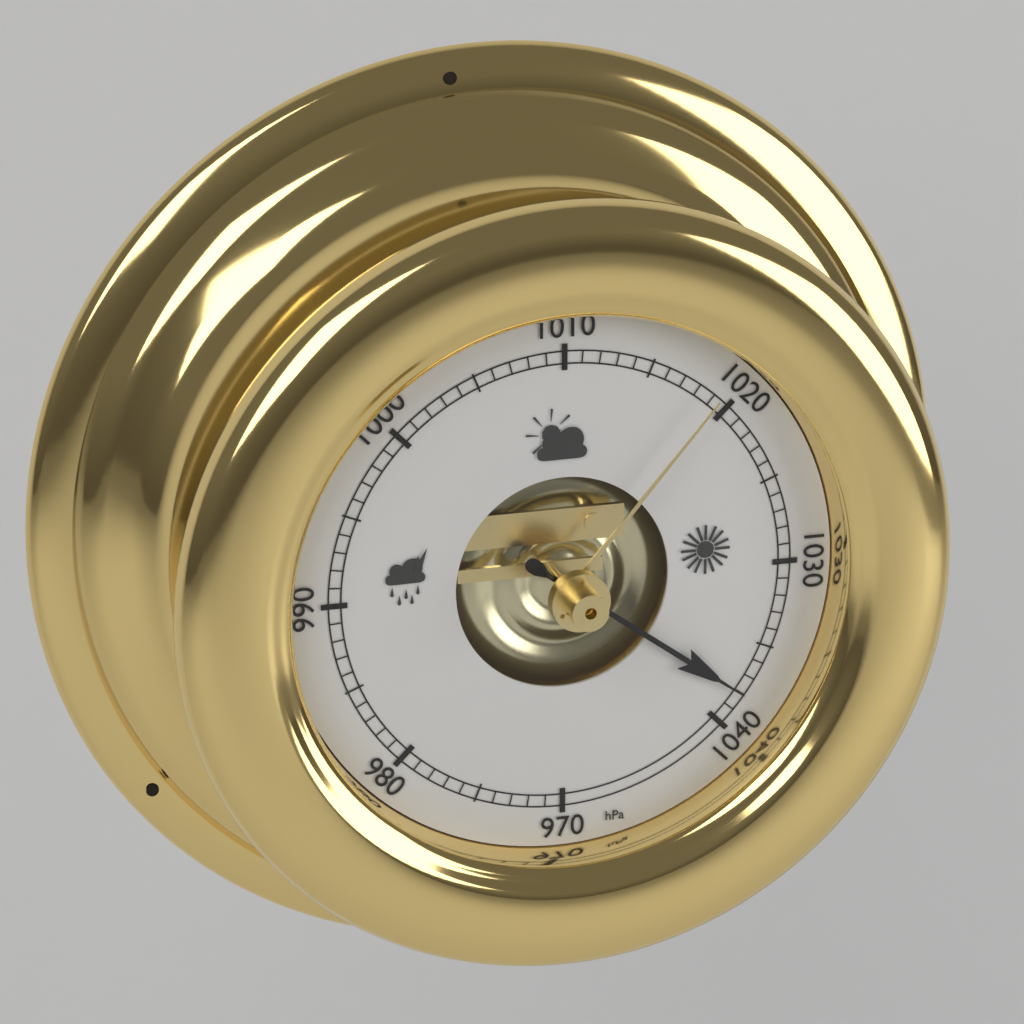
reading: 1038 hPa
